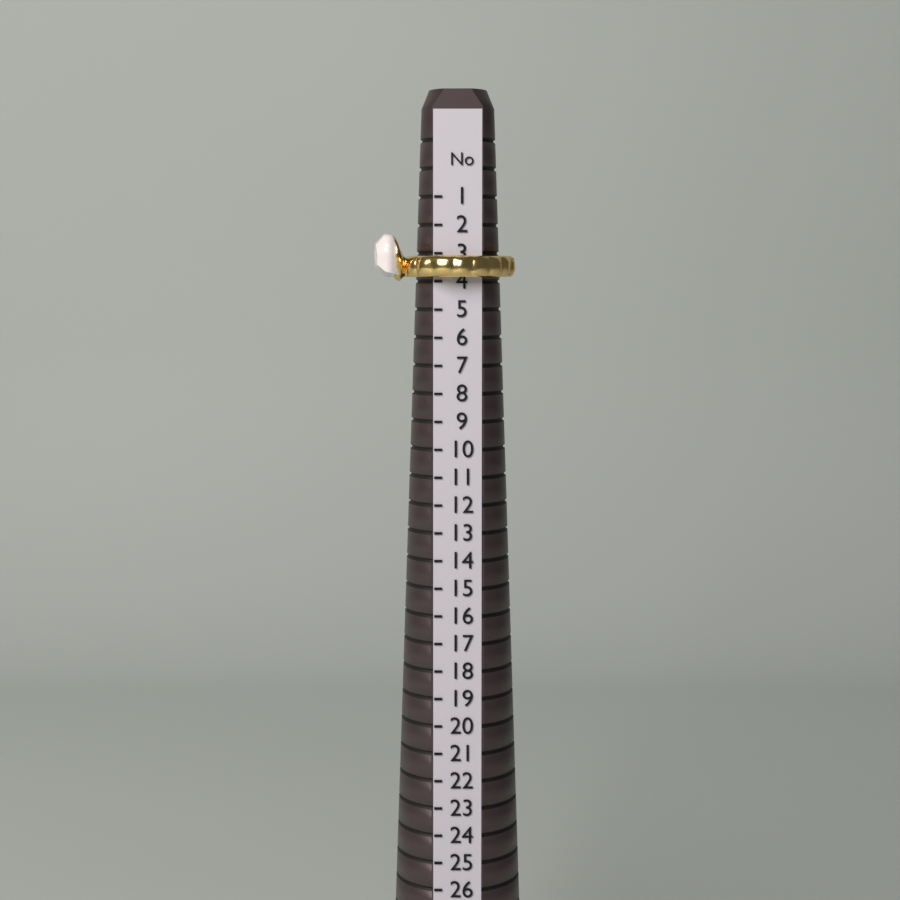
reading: 4 (no unit)
